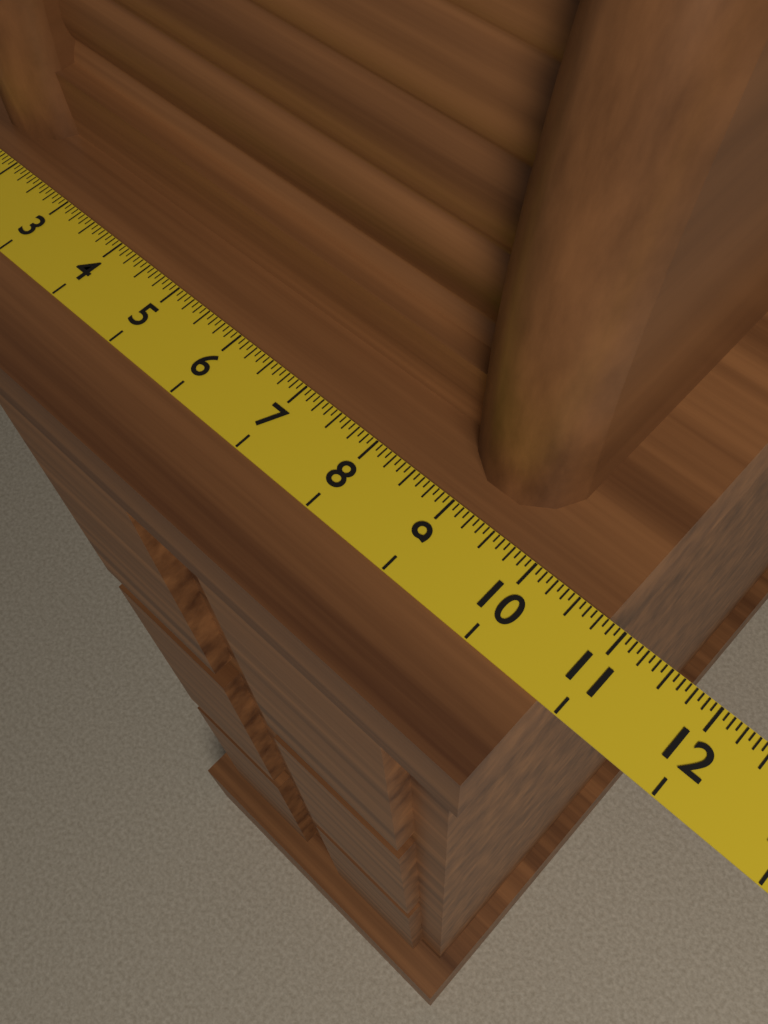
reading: 10.8125 (no unit)
